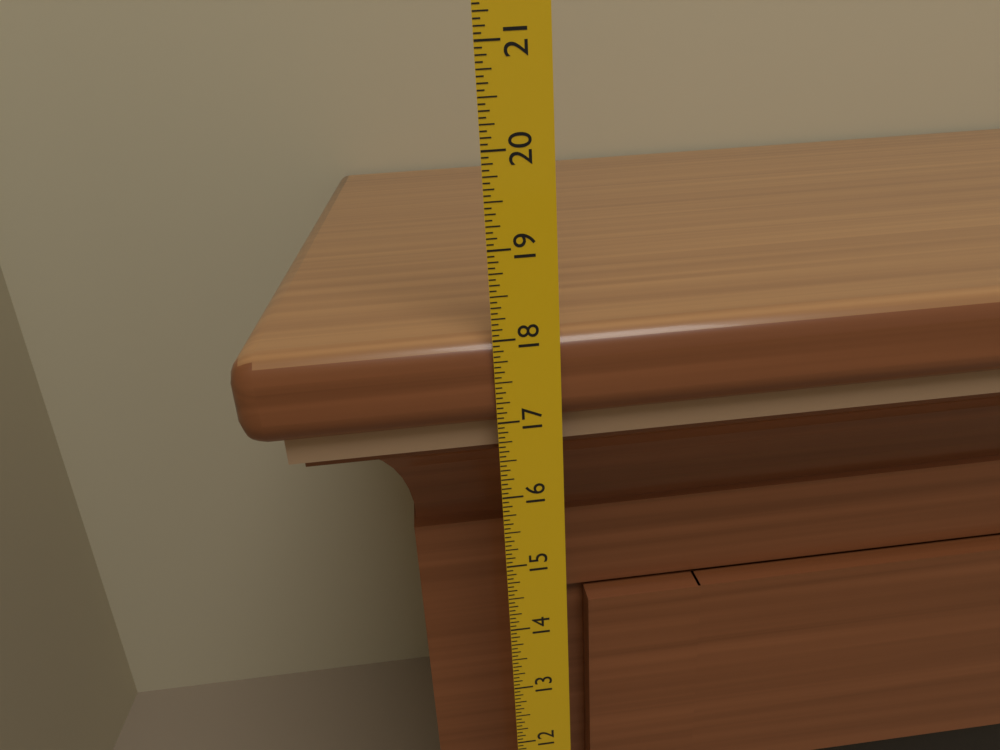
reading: 18.0000 in
